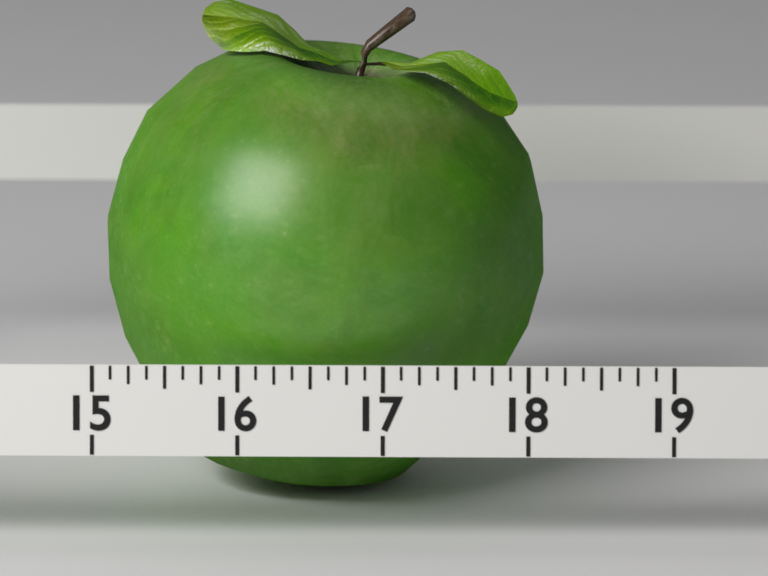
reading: 18.125 (no unit)
